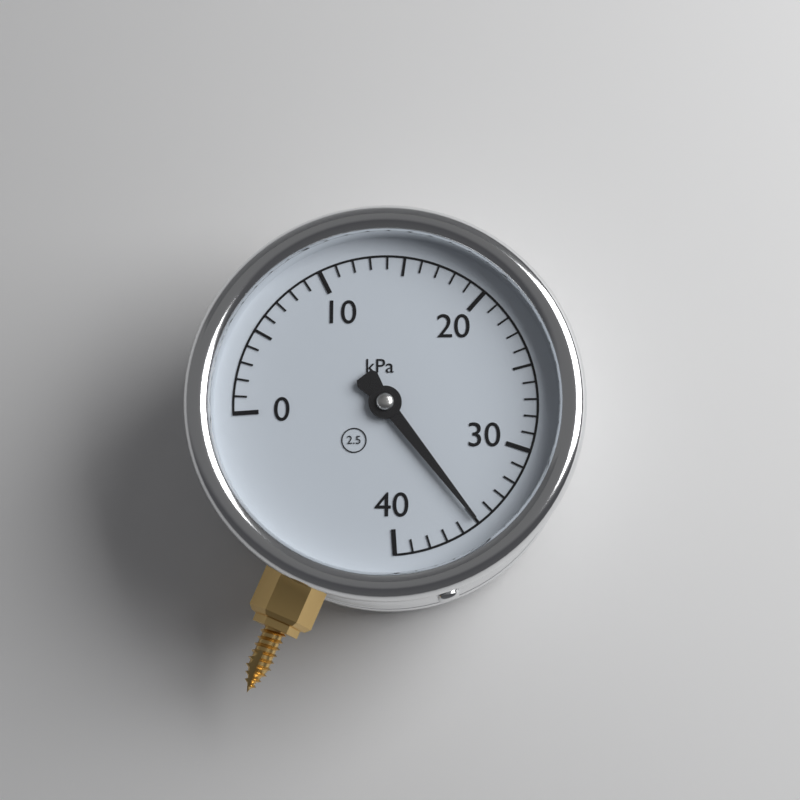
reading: 35 kPa
